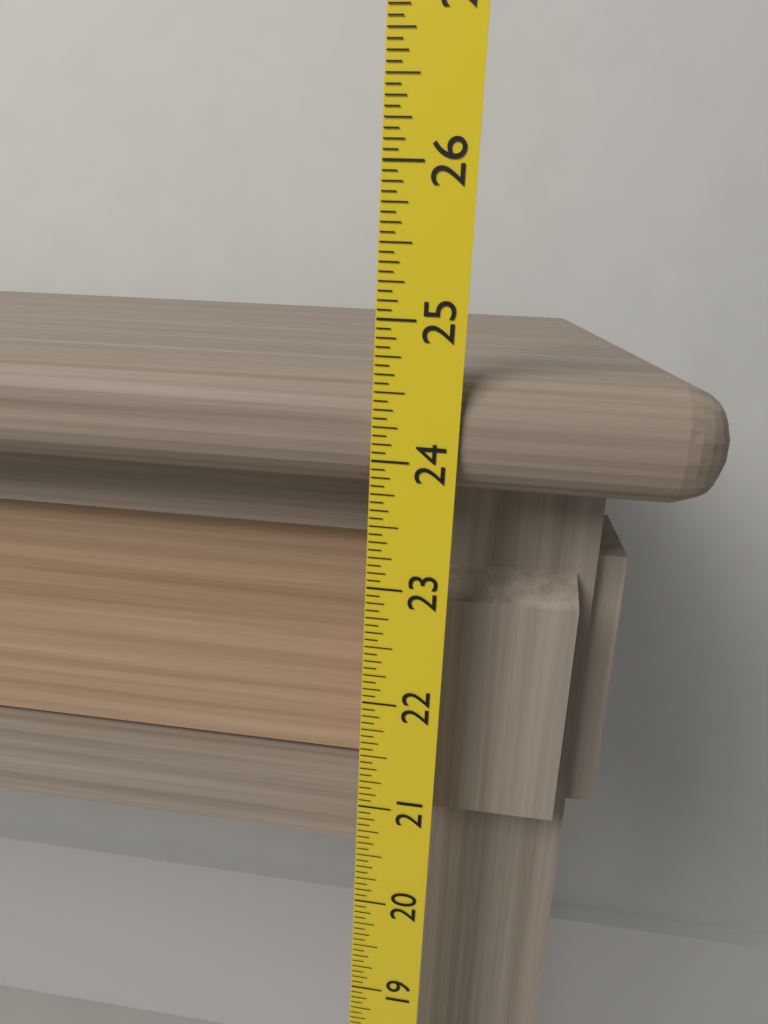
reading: 24.6250 (no unit)
